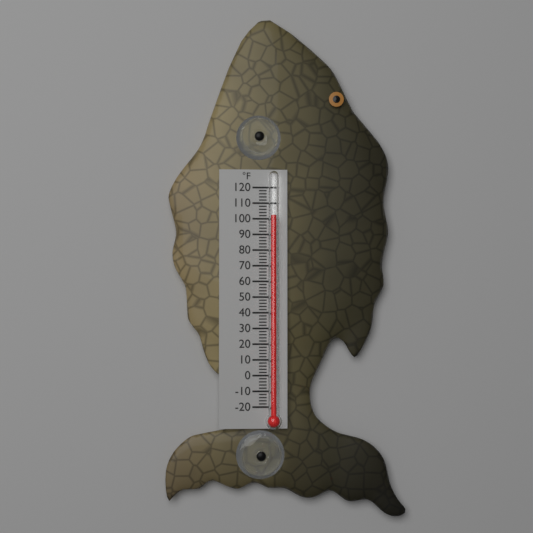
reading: 102 °F
